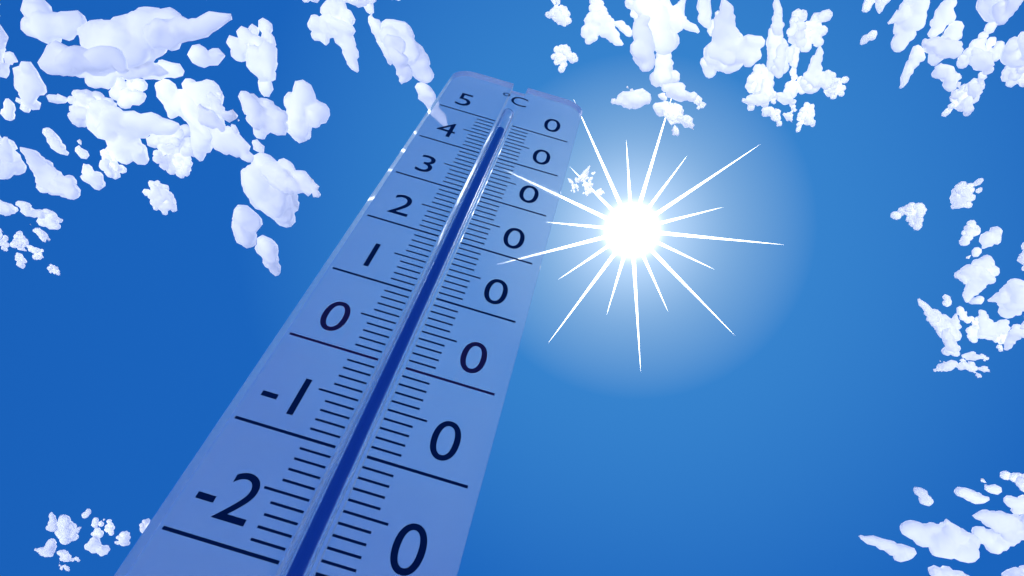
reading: 48 °C
